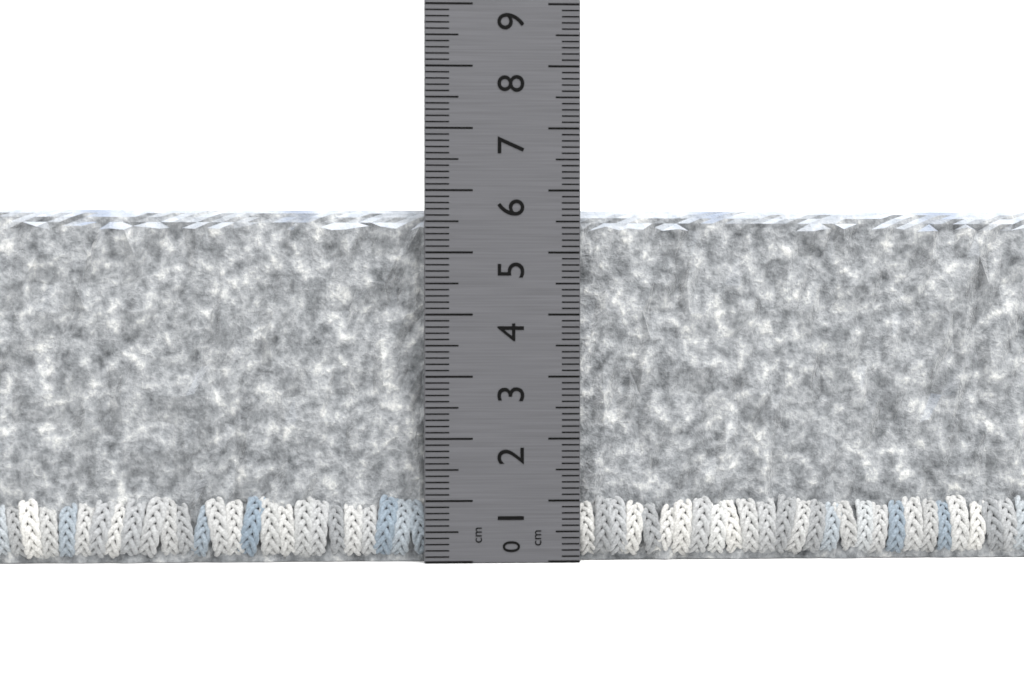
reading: 5.7 cm
